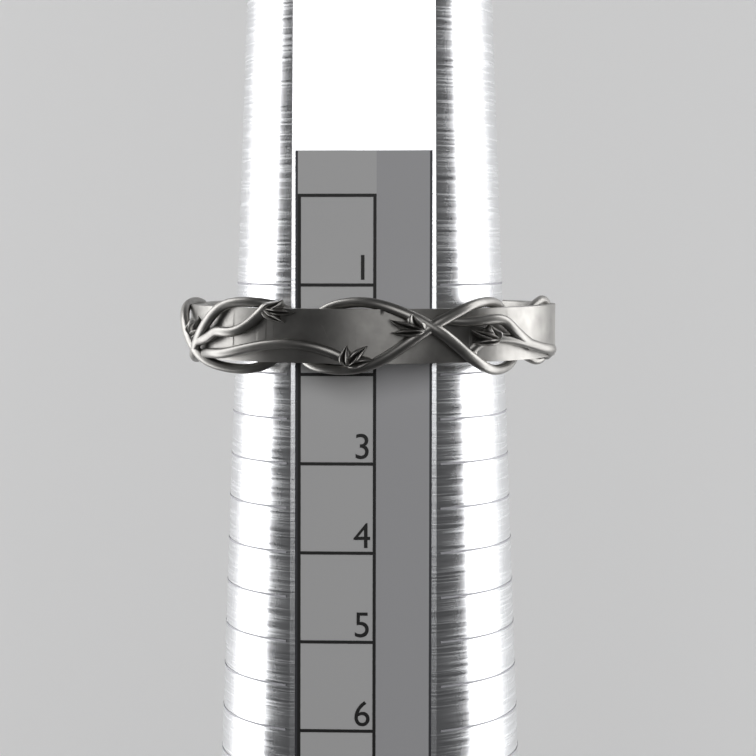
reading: 2.0 (no unit)
